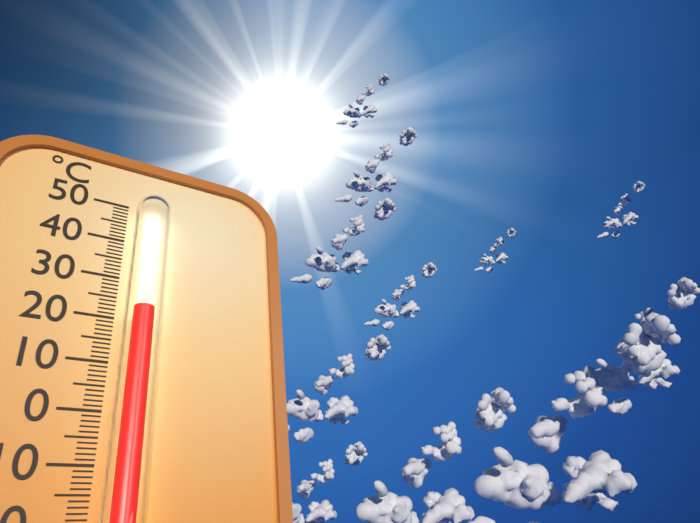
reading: 21 °C
